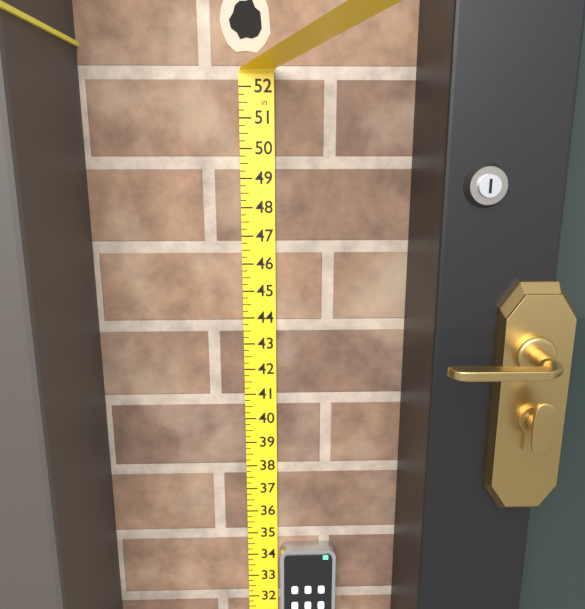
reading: 34.50 in
